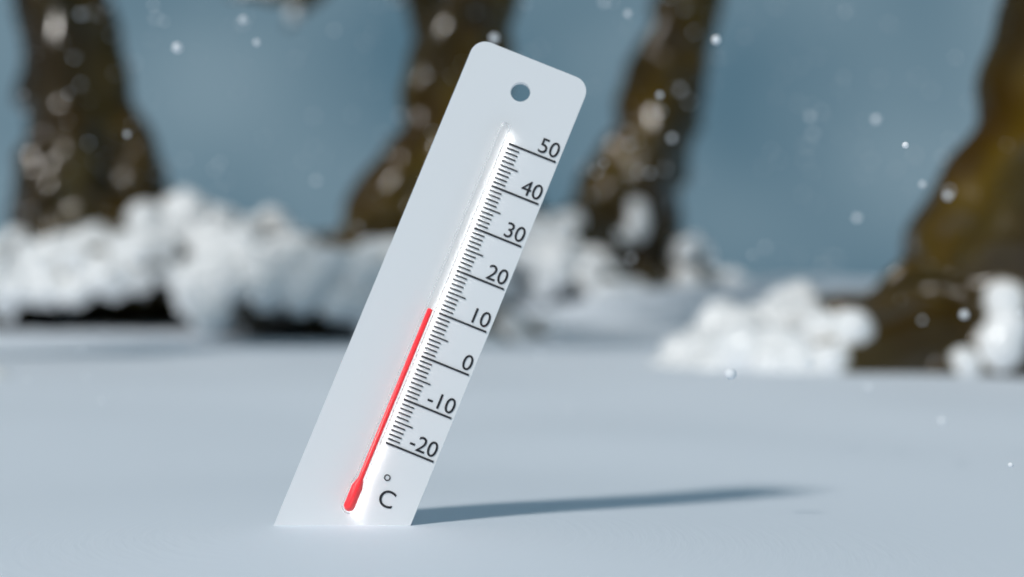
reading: 10 °C
